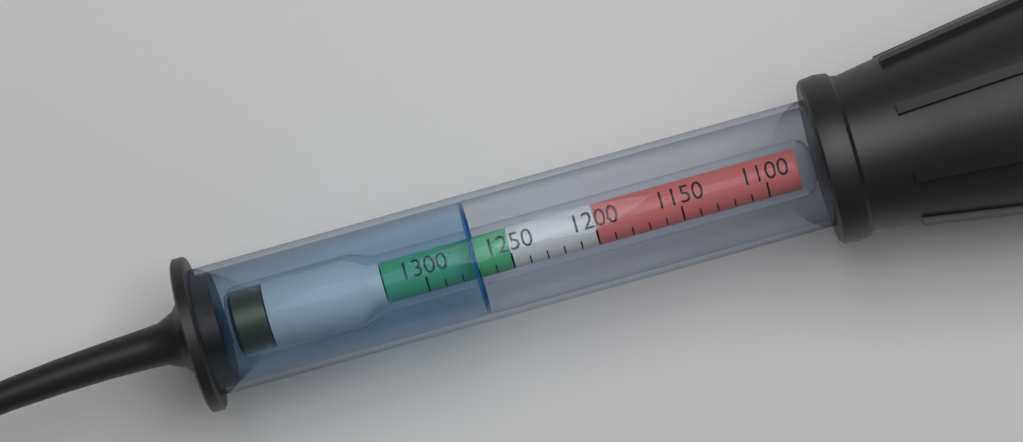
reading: 1270 (no unit)
